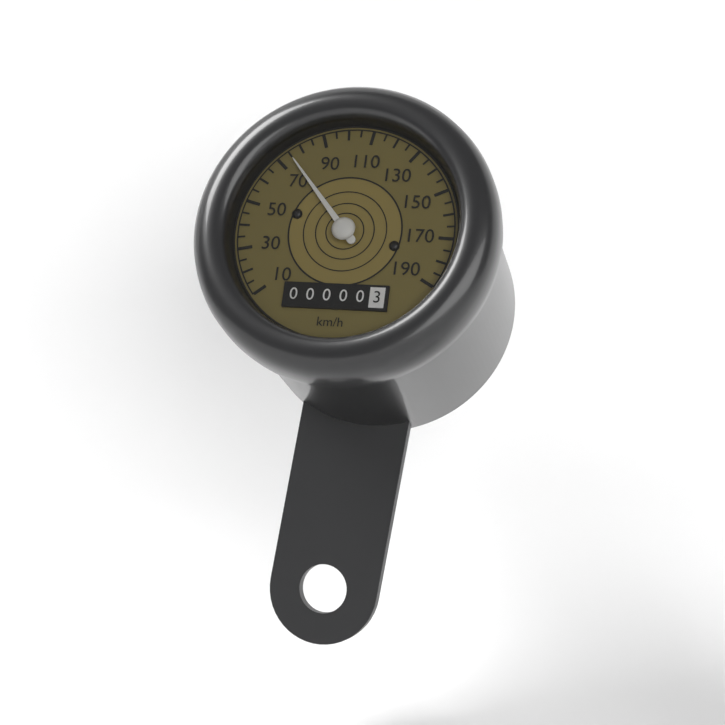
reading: 75 km/h
